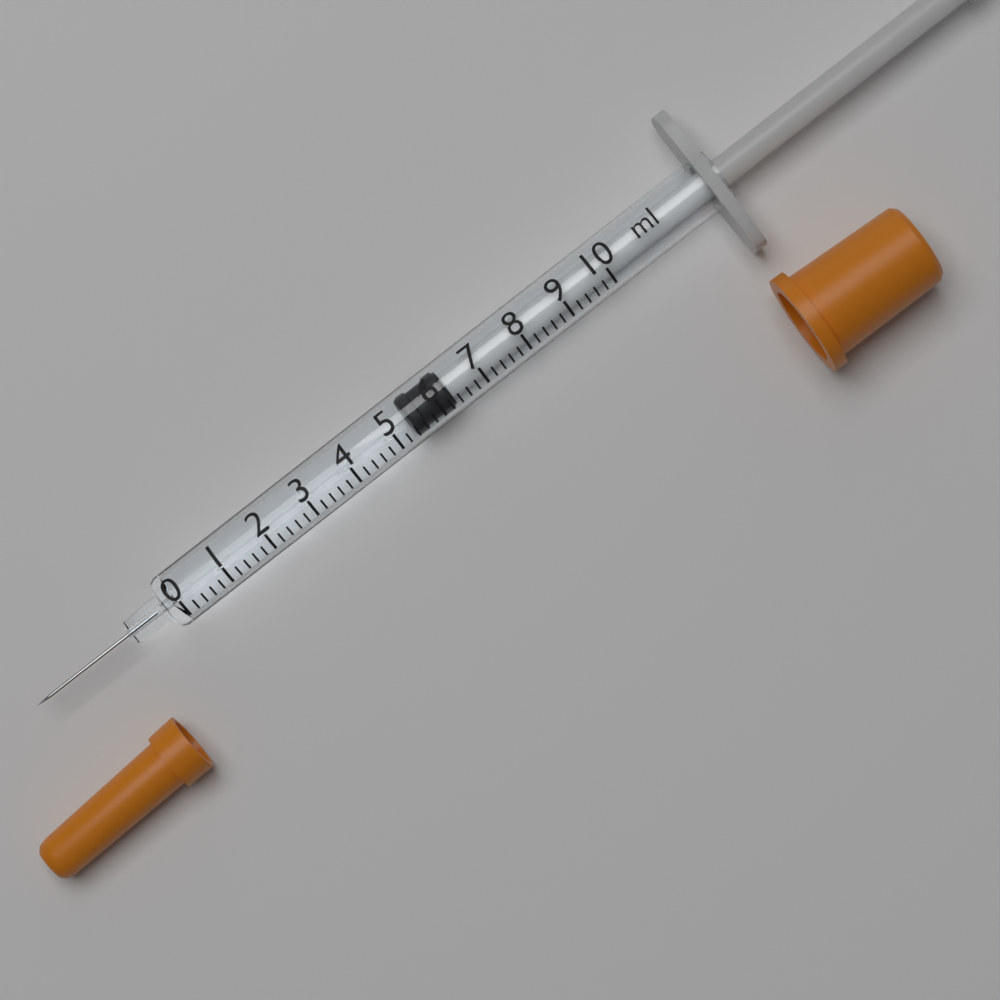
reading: 5.4 ml
